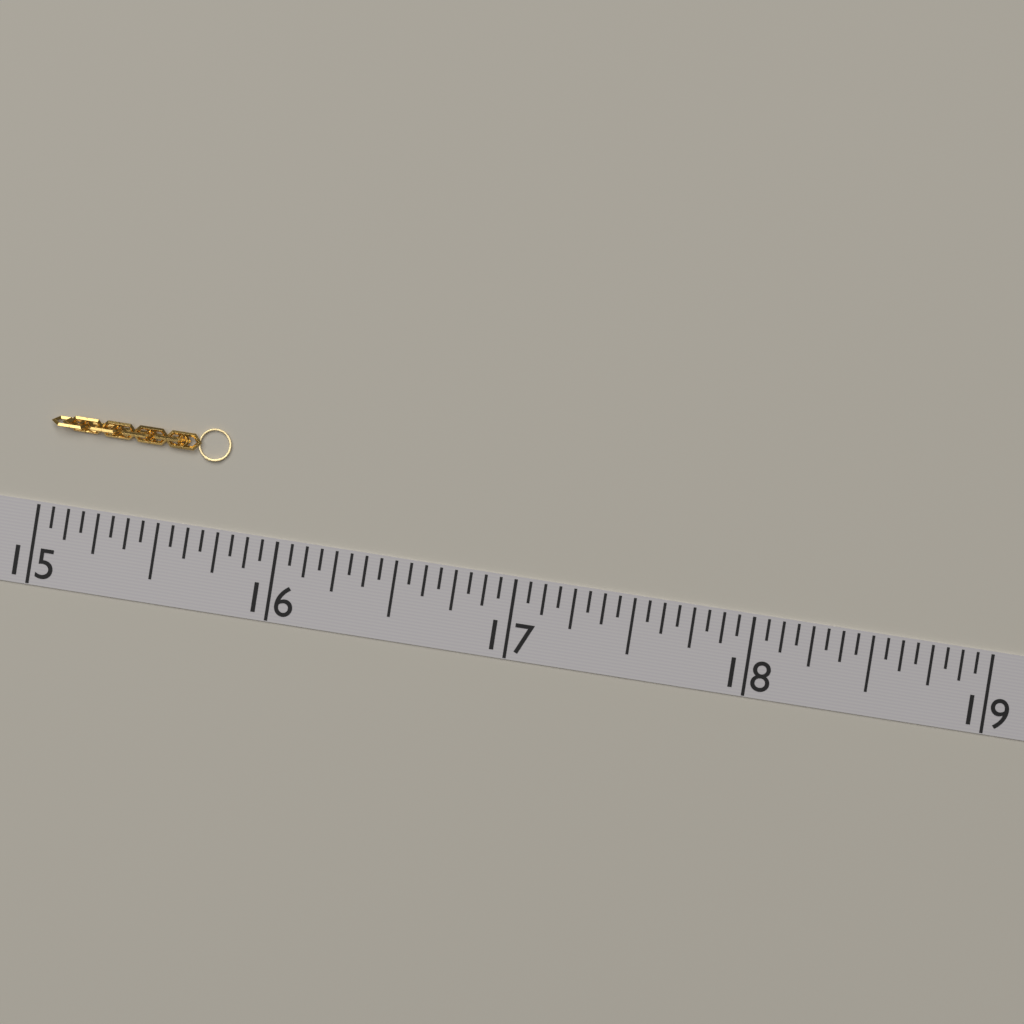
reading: 15.7500 (no unit)
